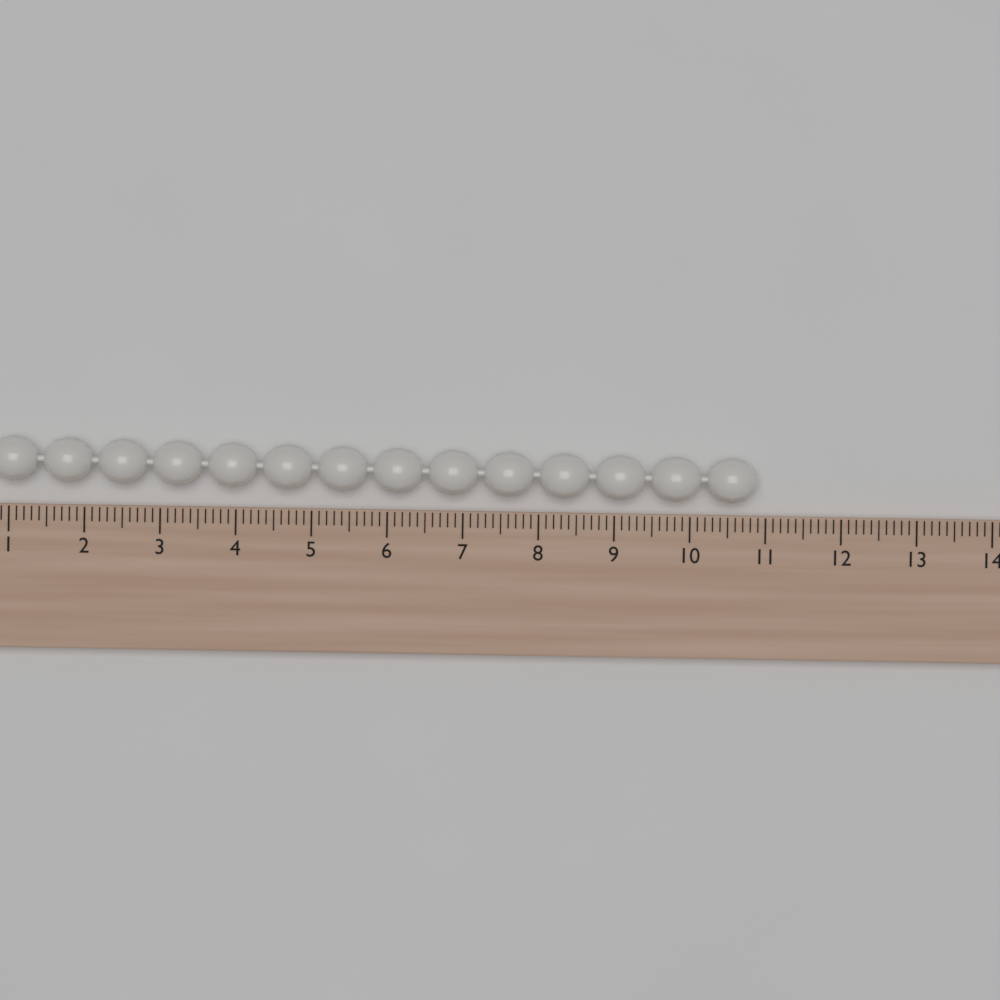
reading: 10.9 (no unit)
